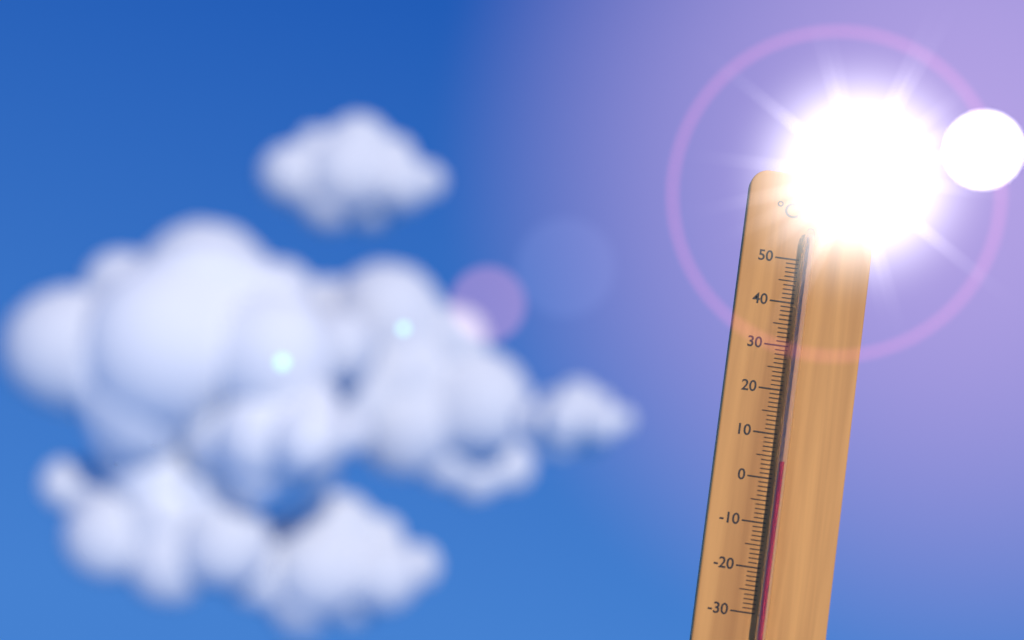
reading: 4 °C
